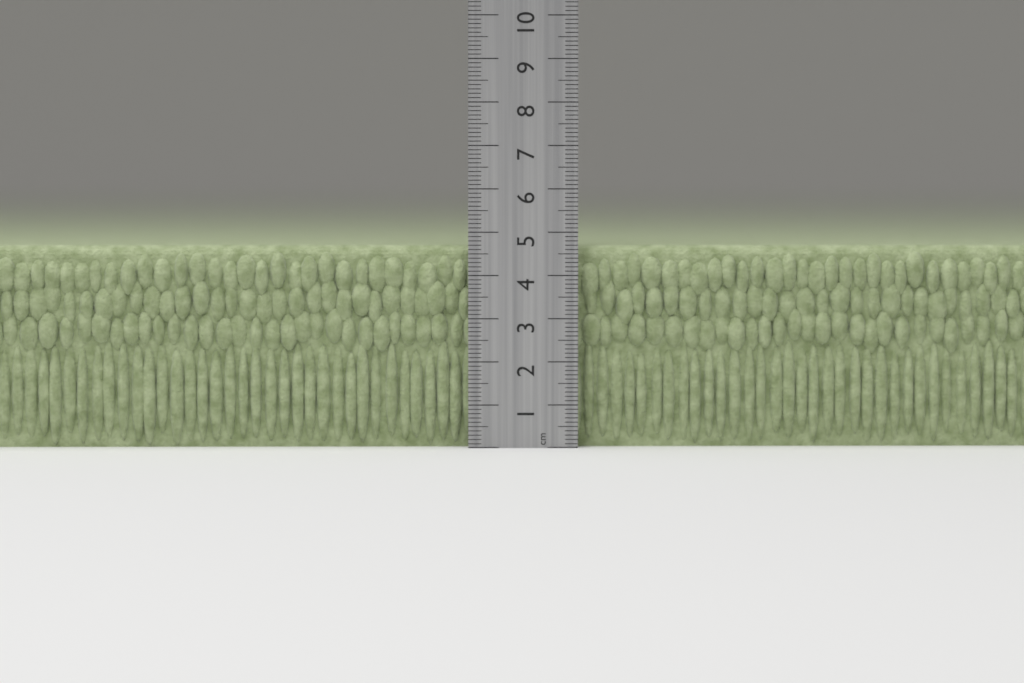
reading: 4.7 cm
